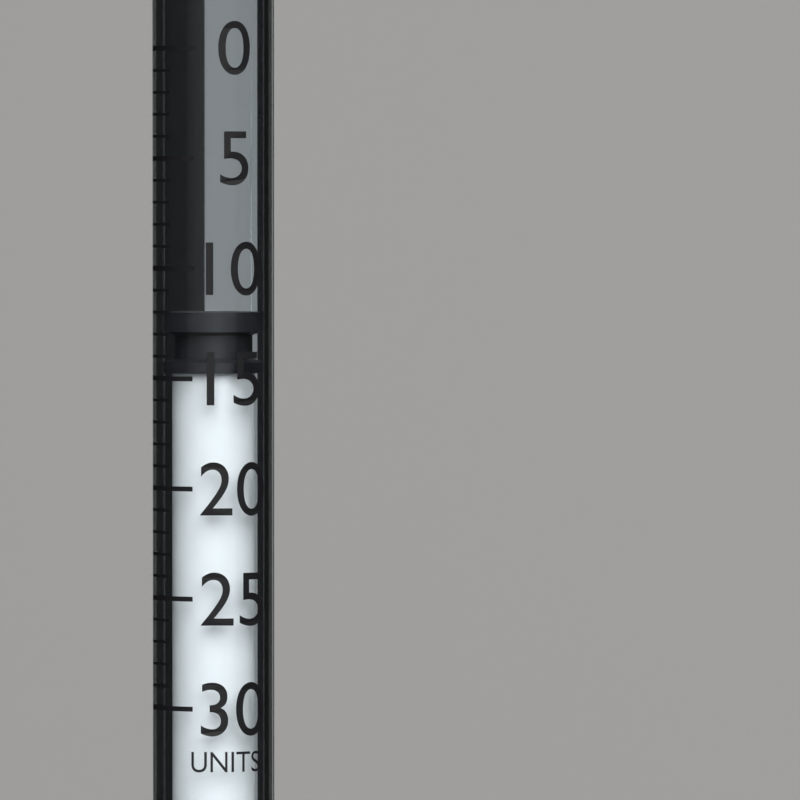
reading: 12 units
